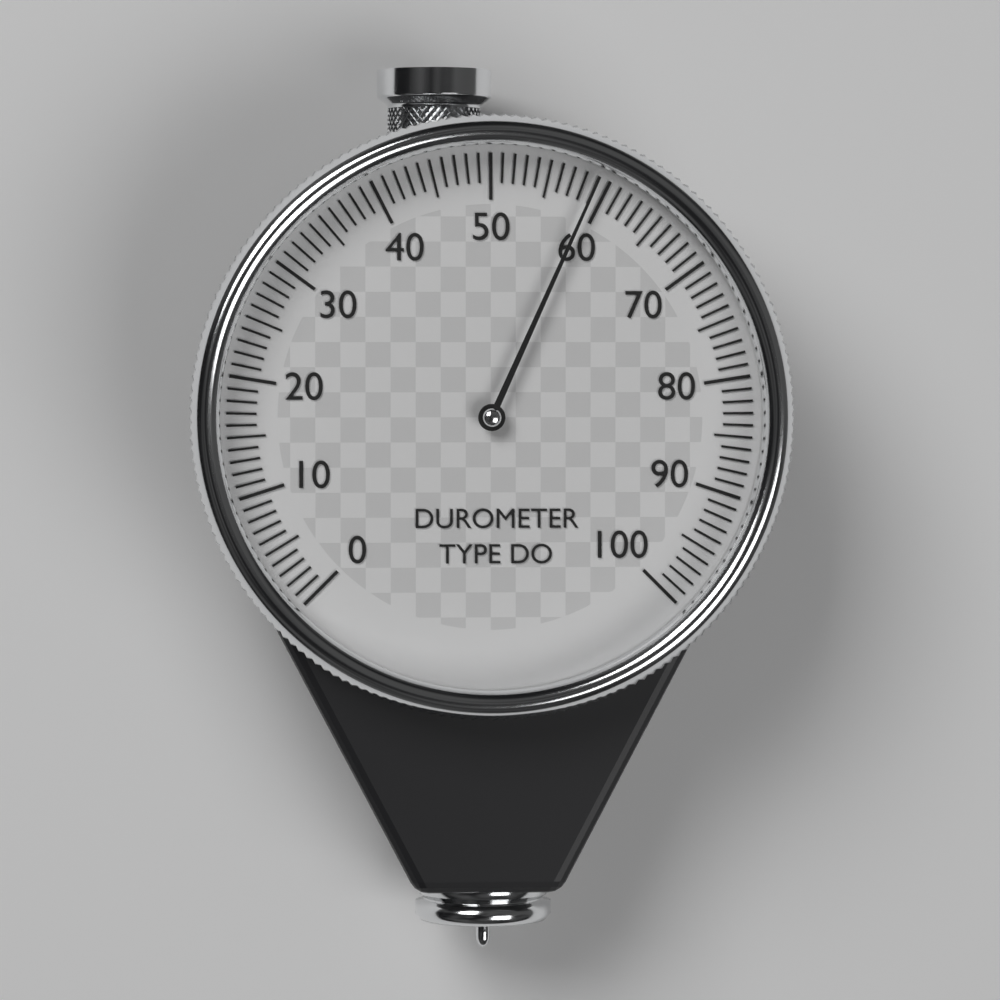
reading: 59 (no unit)
